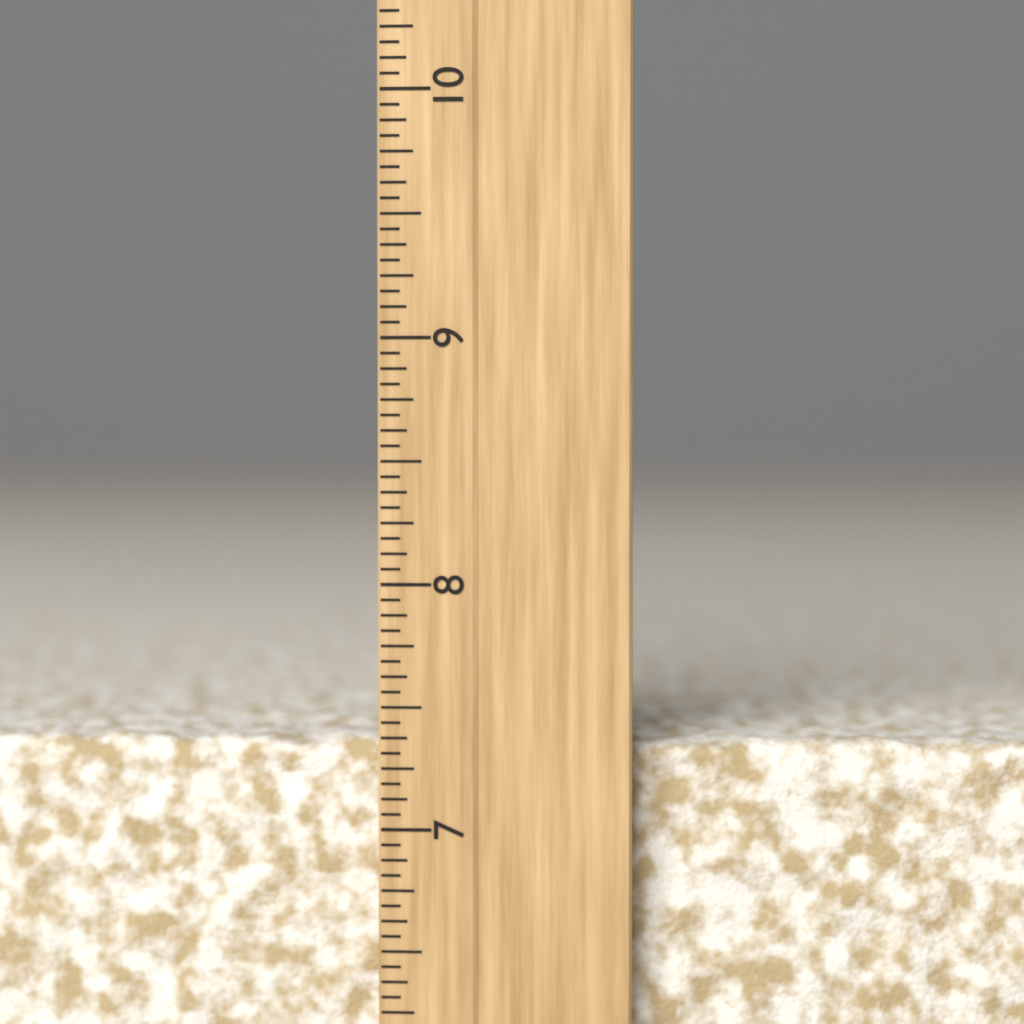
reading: 7.3750 inch
